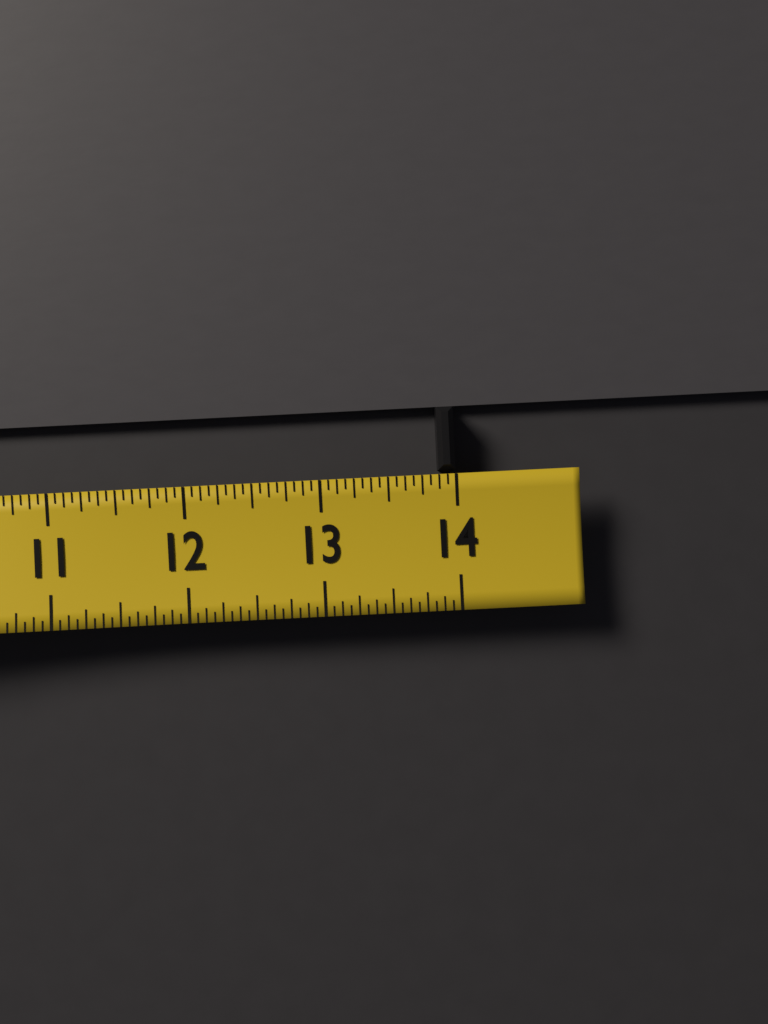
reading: 13.8750 (no unit)
